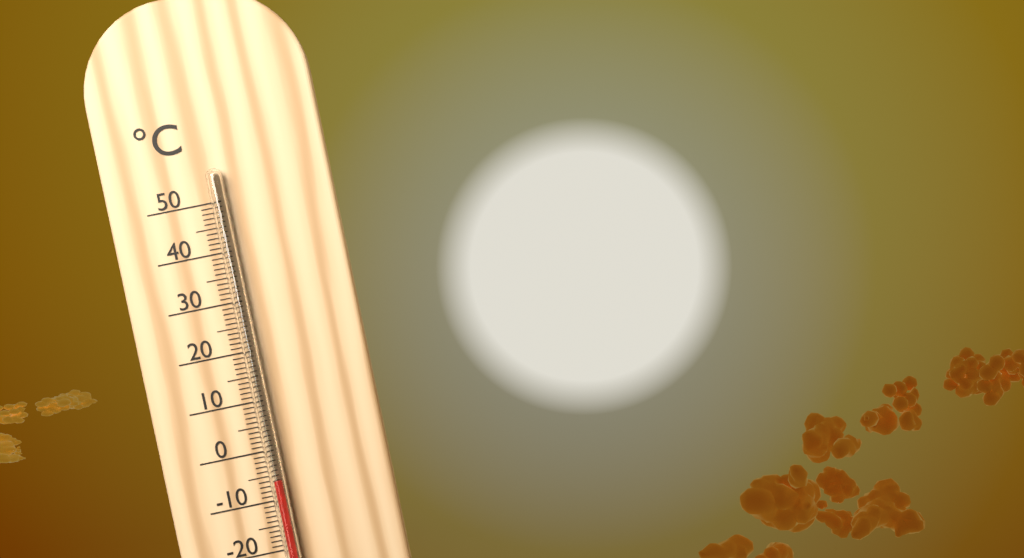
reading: -6 °C
